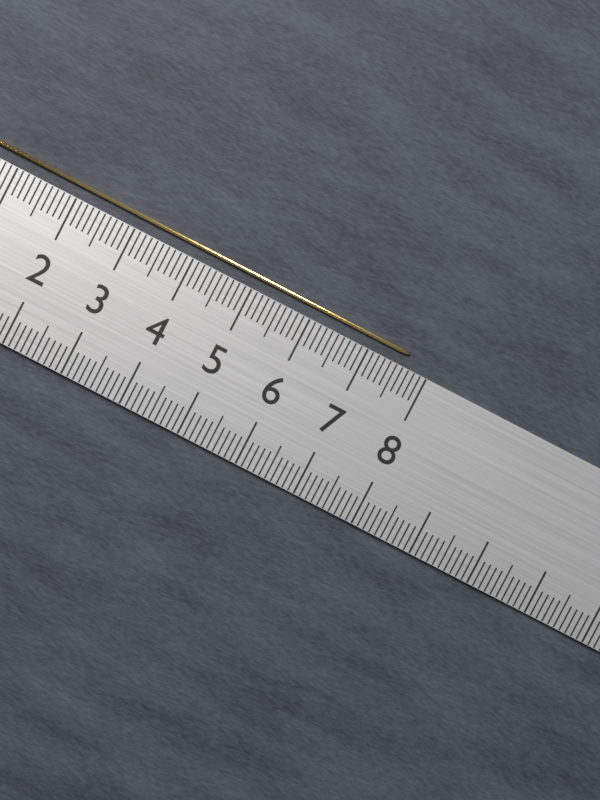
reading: 7.6 cm
